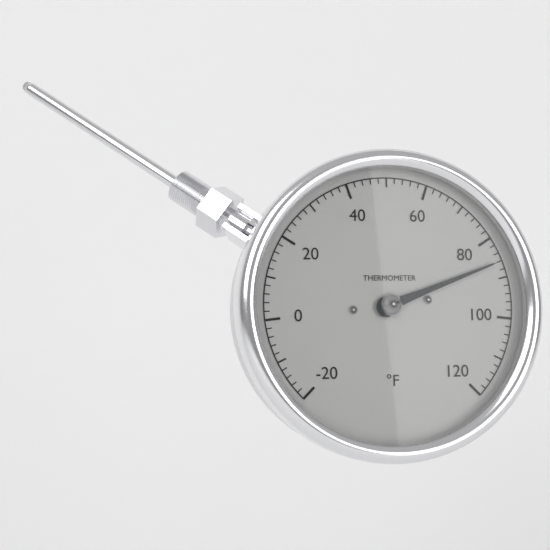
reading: 86 °F
